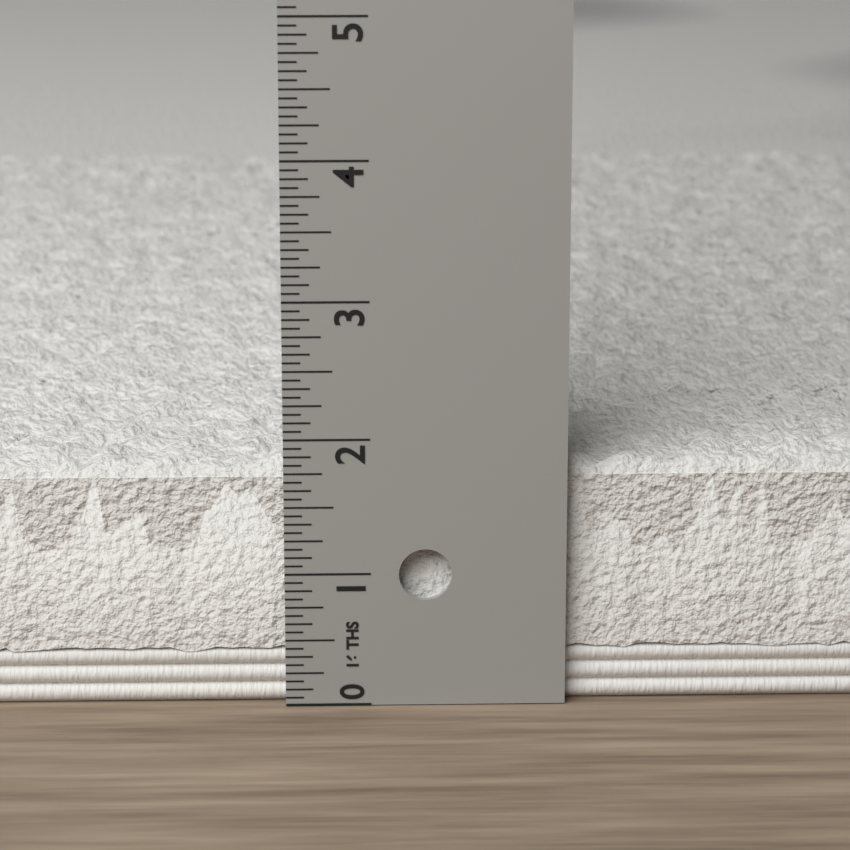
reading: 1.8750 in
